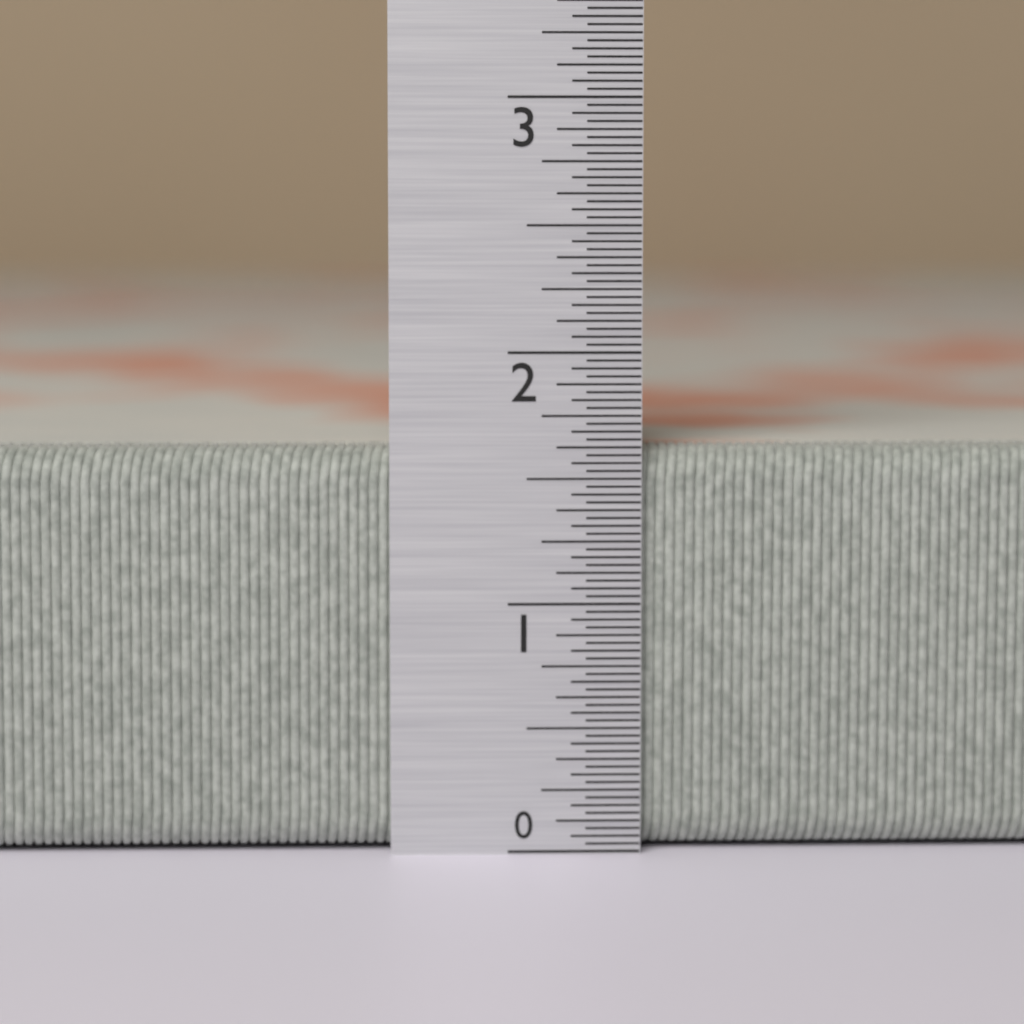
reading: 1.62500 in
